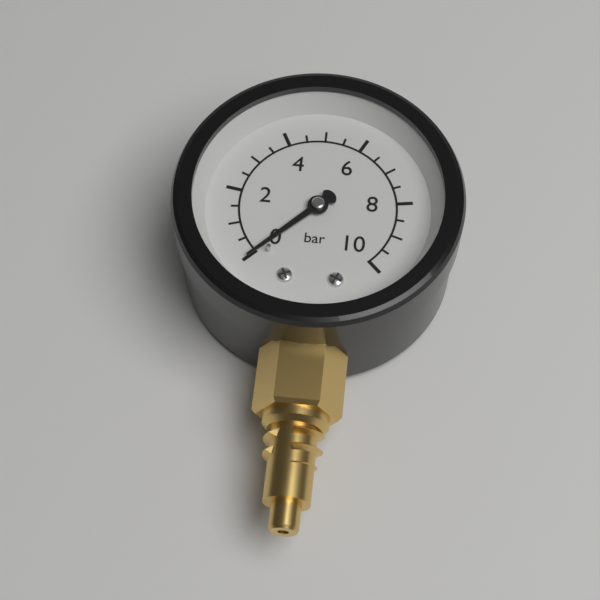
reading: 0.0 bar
